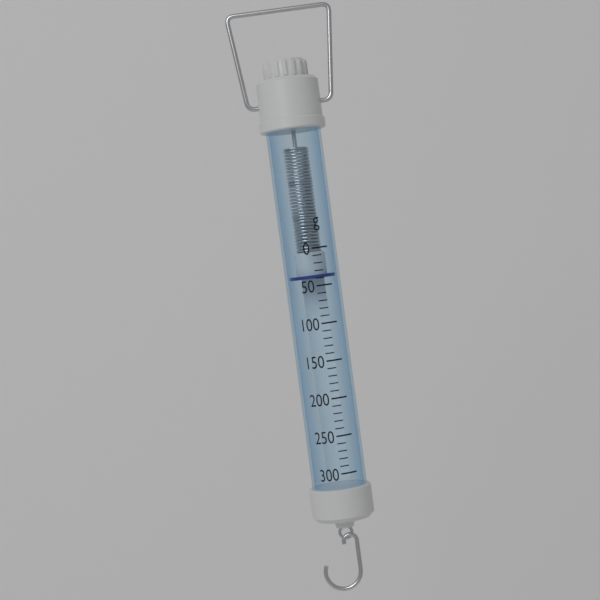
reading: 40 g
